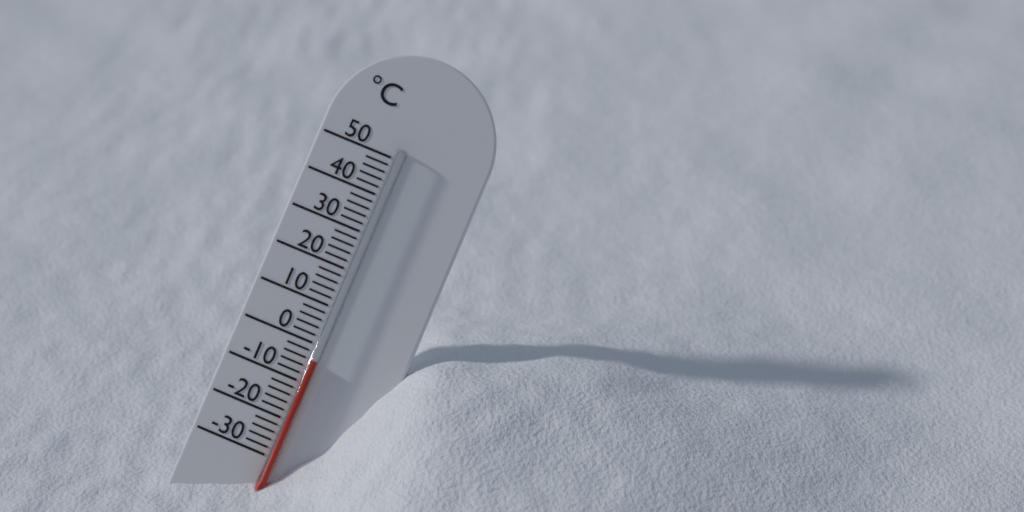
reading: -4 °C
